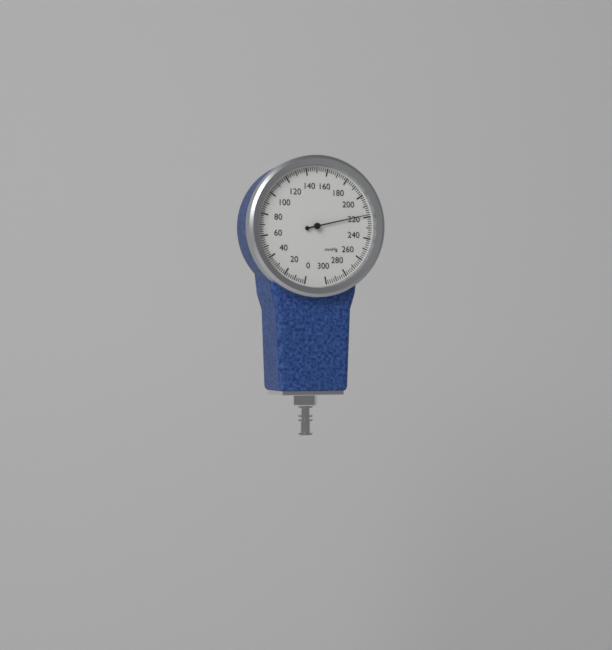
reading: 218 mmHg
